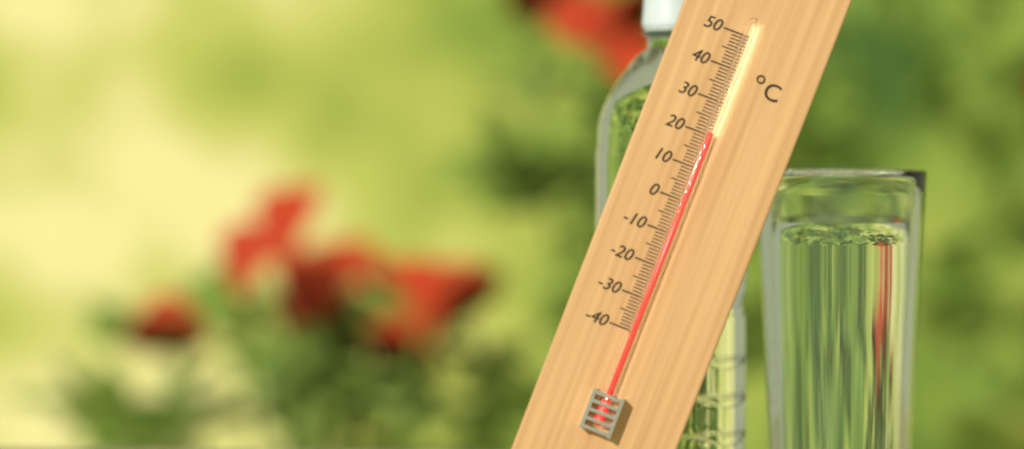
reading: 21 °C
